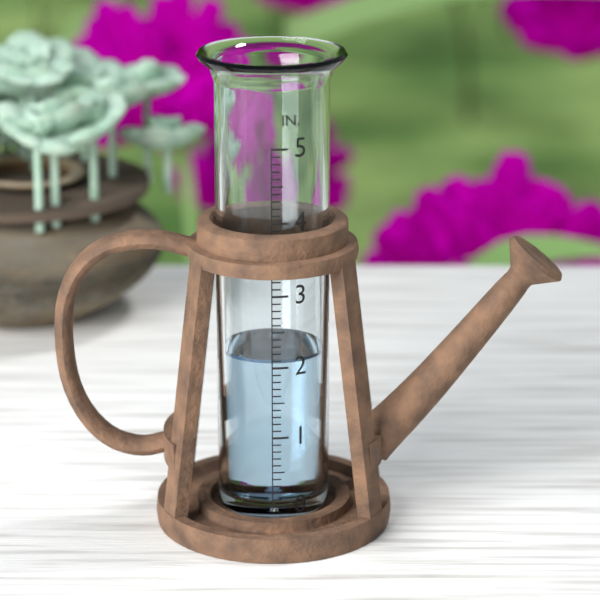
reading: 2.1 in
